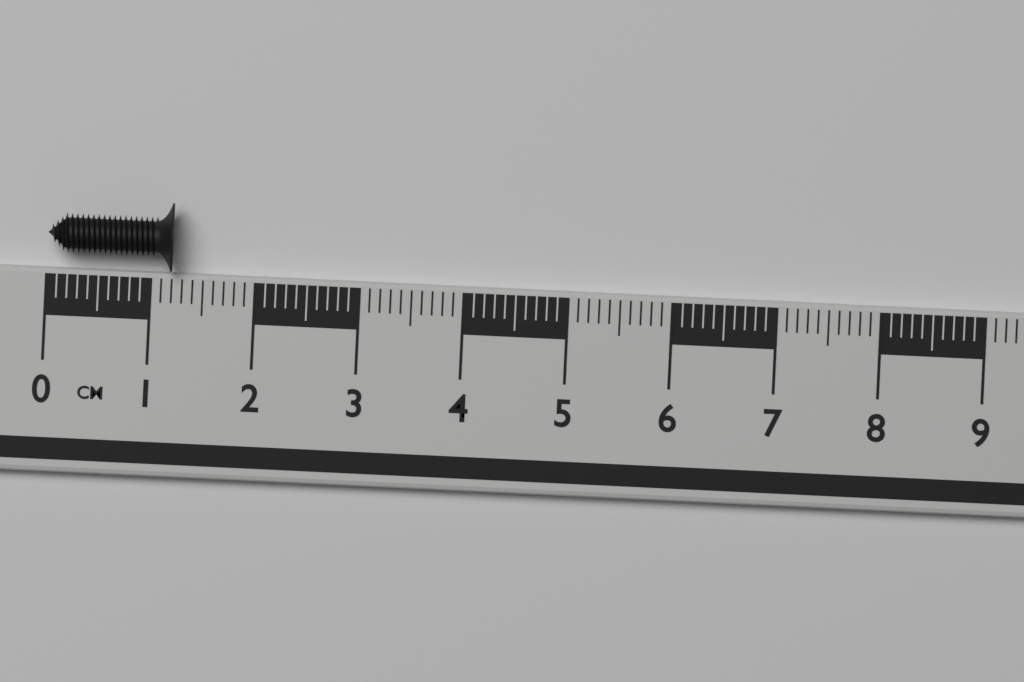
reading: 1.2 cm
